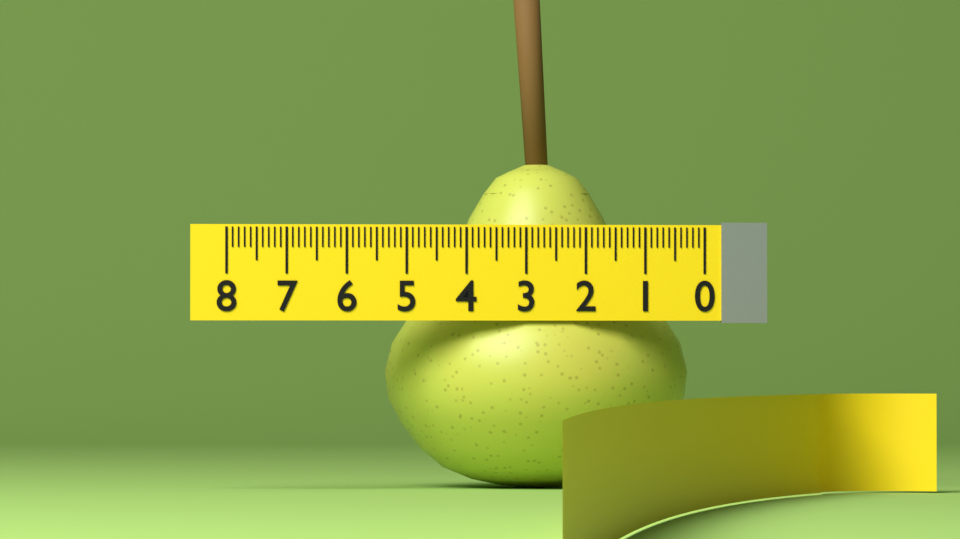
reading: 5.2 (no unit)
